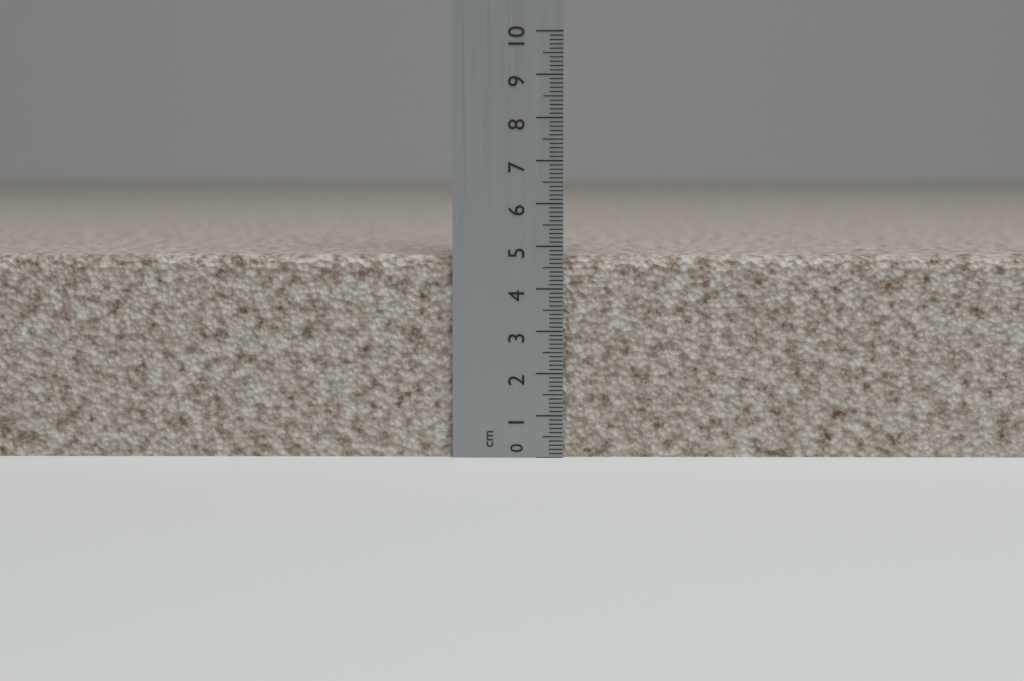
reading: 4.8 cm
